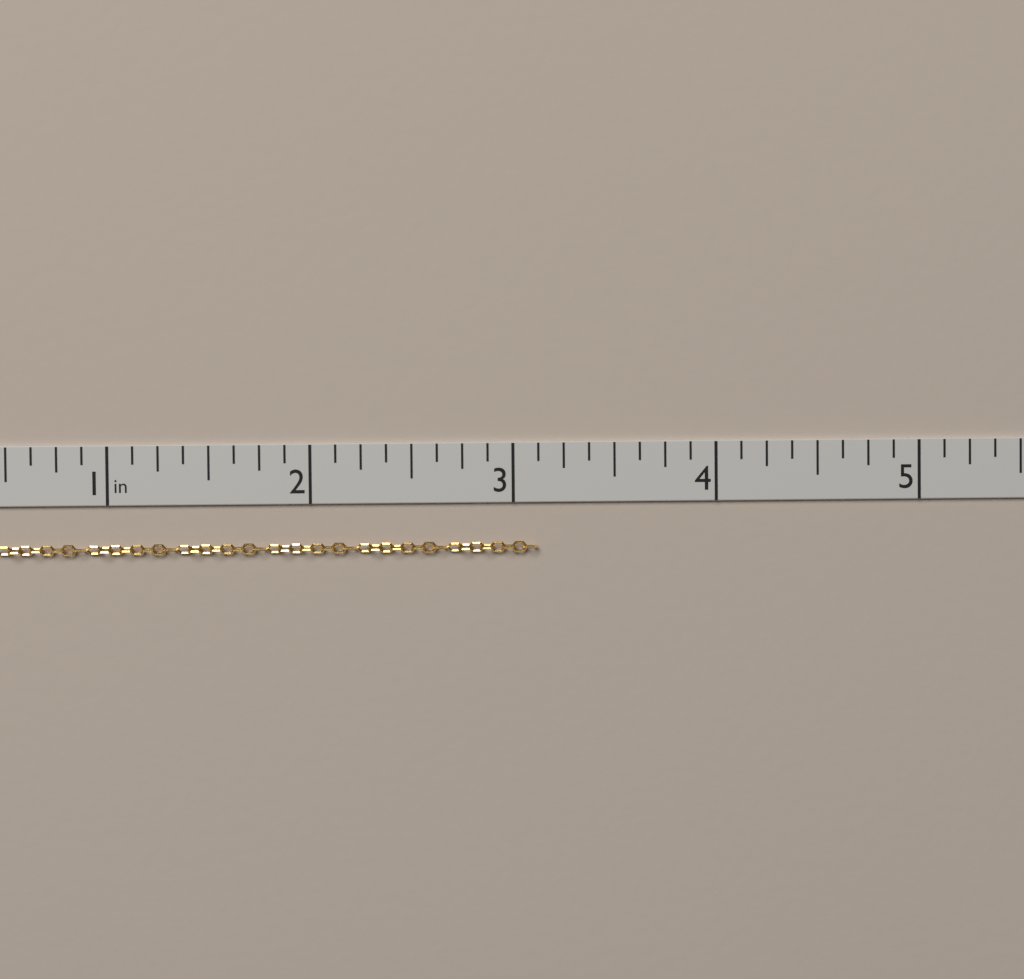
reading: 3.125 in
